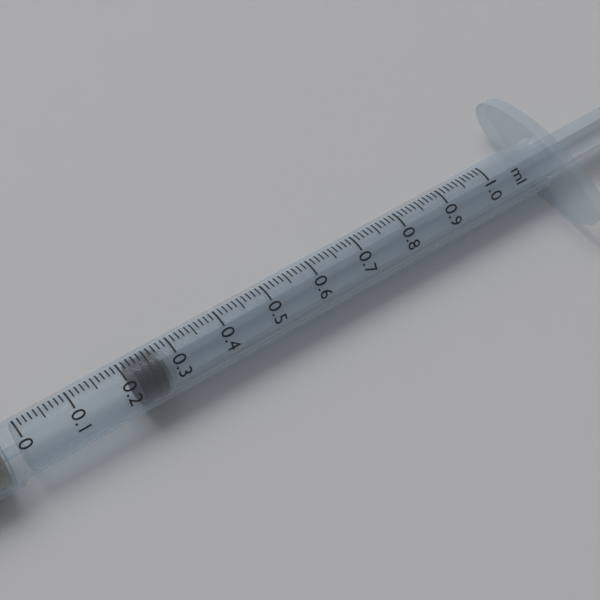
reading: 0.22 ml
